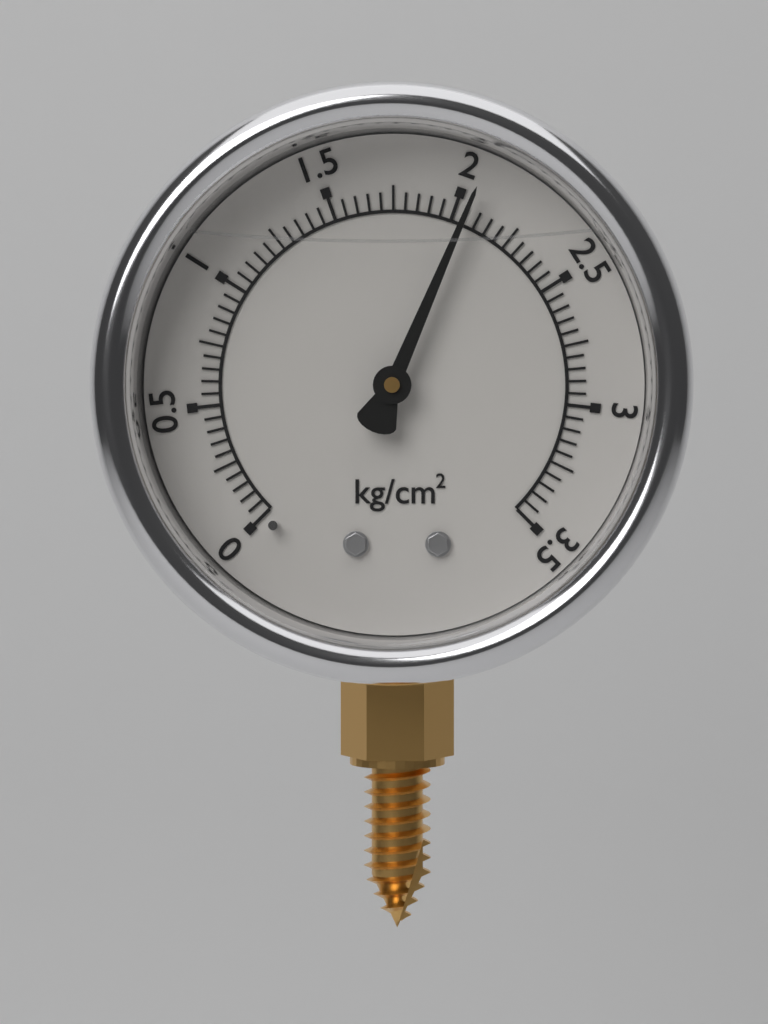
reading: 2.05 kg/cm²
